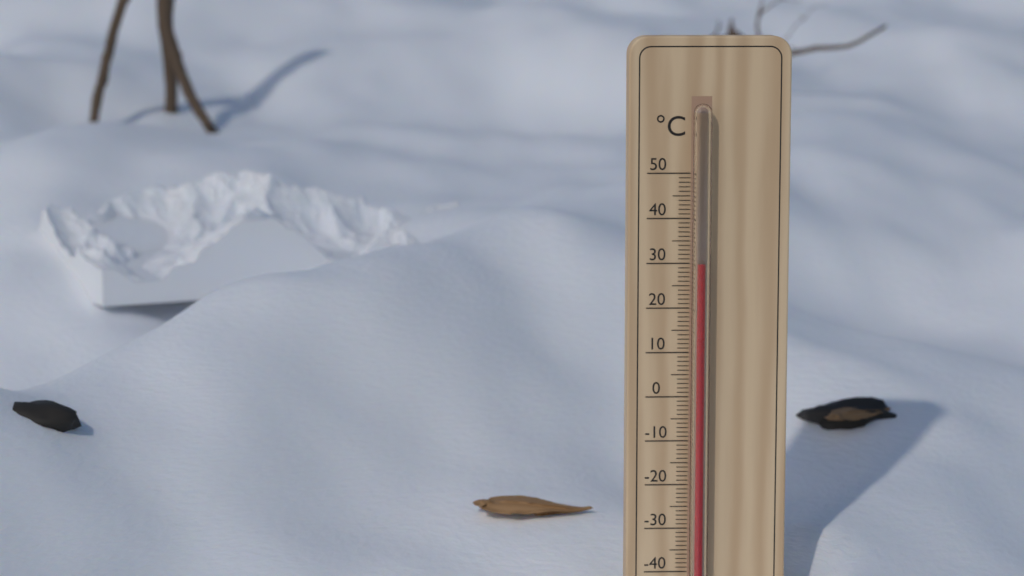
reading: 30 °C
